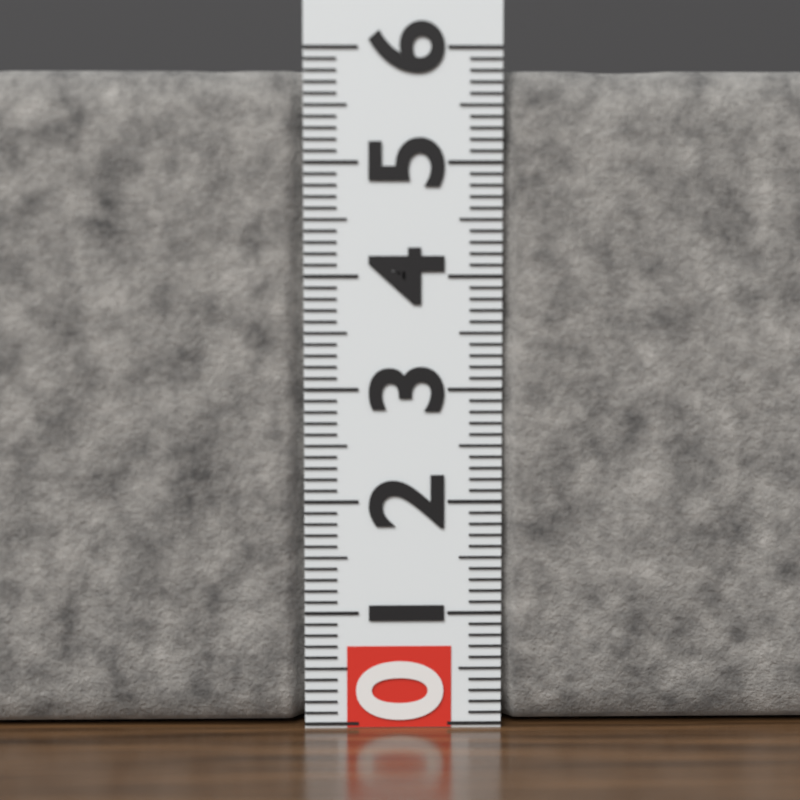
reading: 5.8 (no unit)
